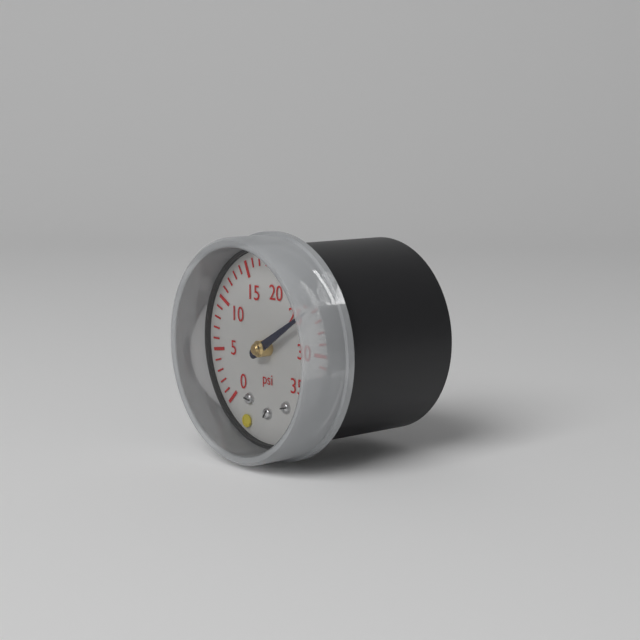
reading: 26 psi
